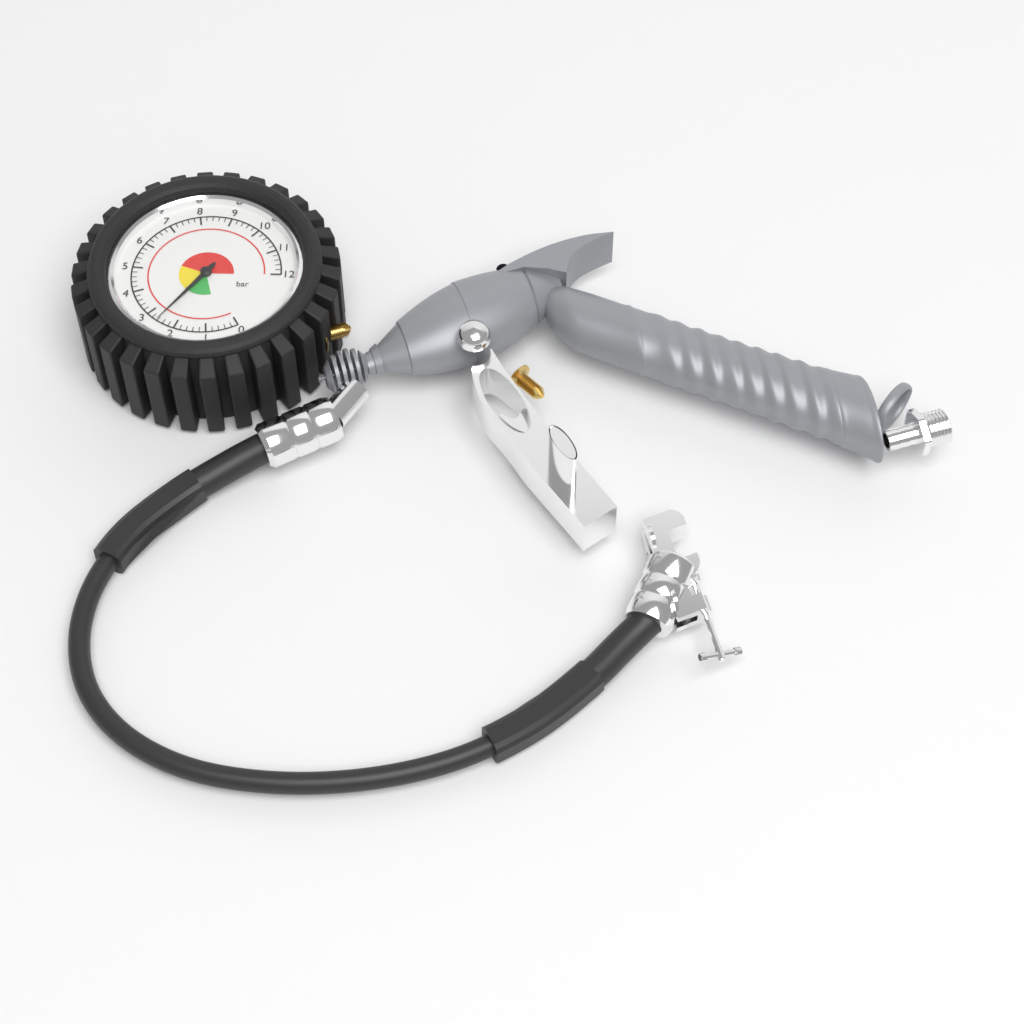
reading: 2.6 bar
